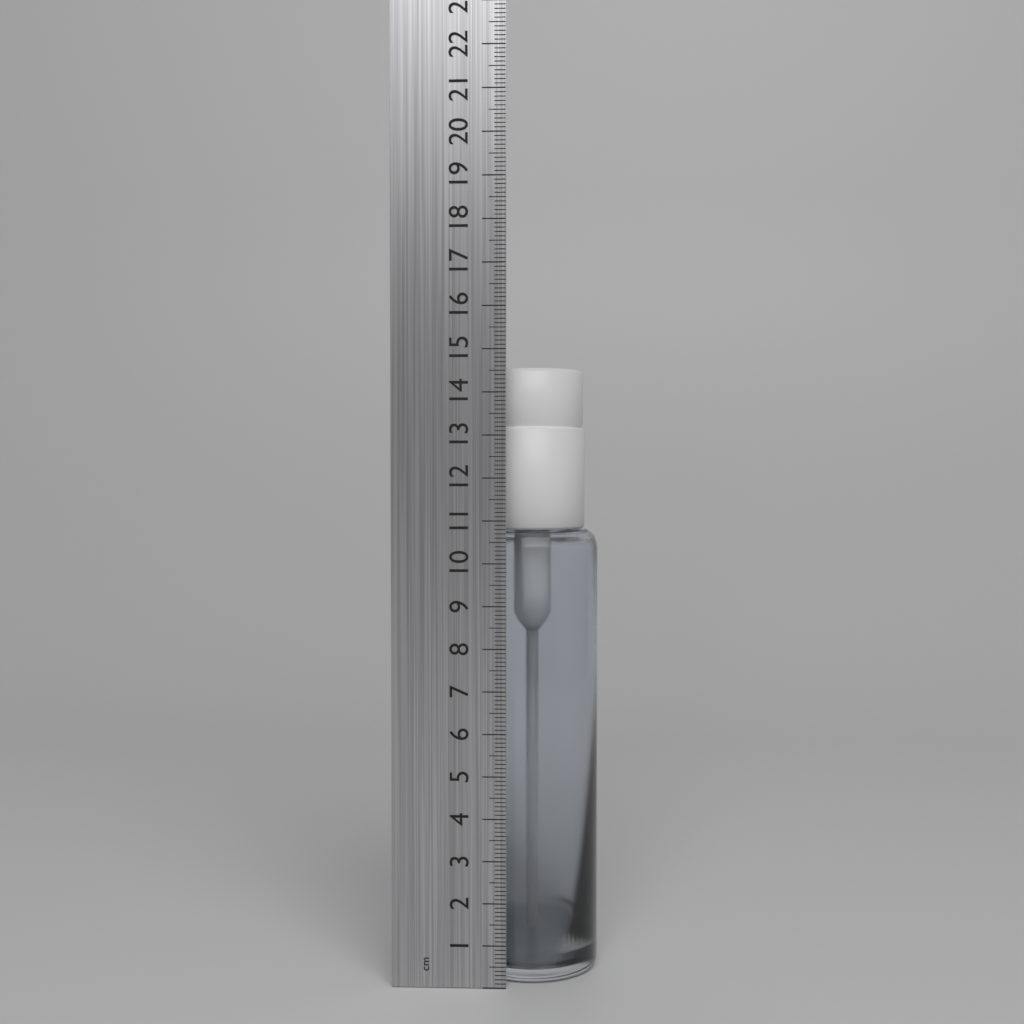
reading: 14.6 cm
